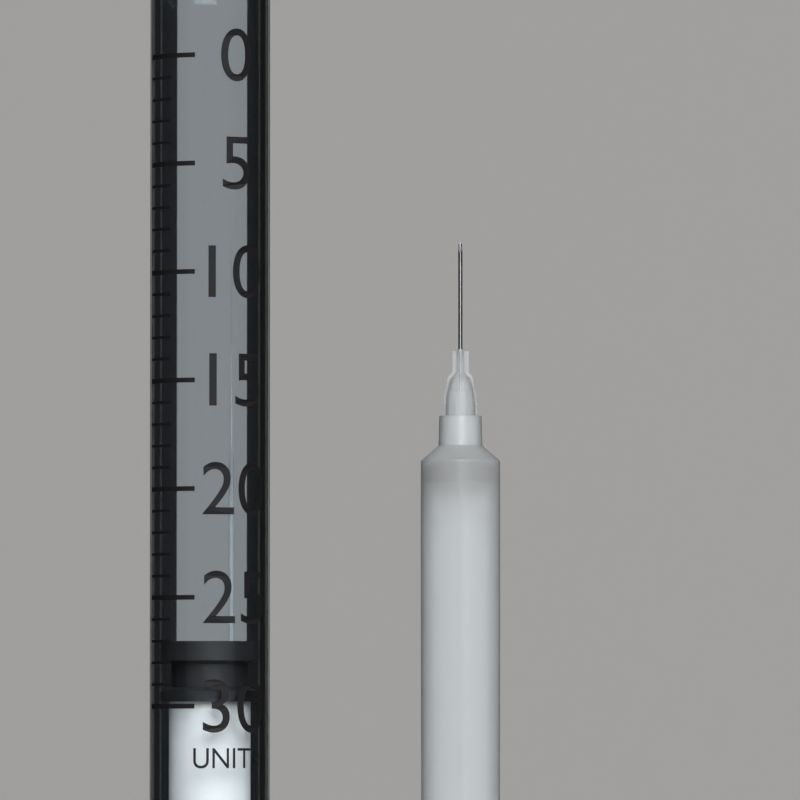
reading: 27 units
